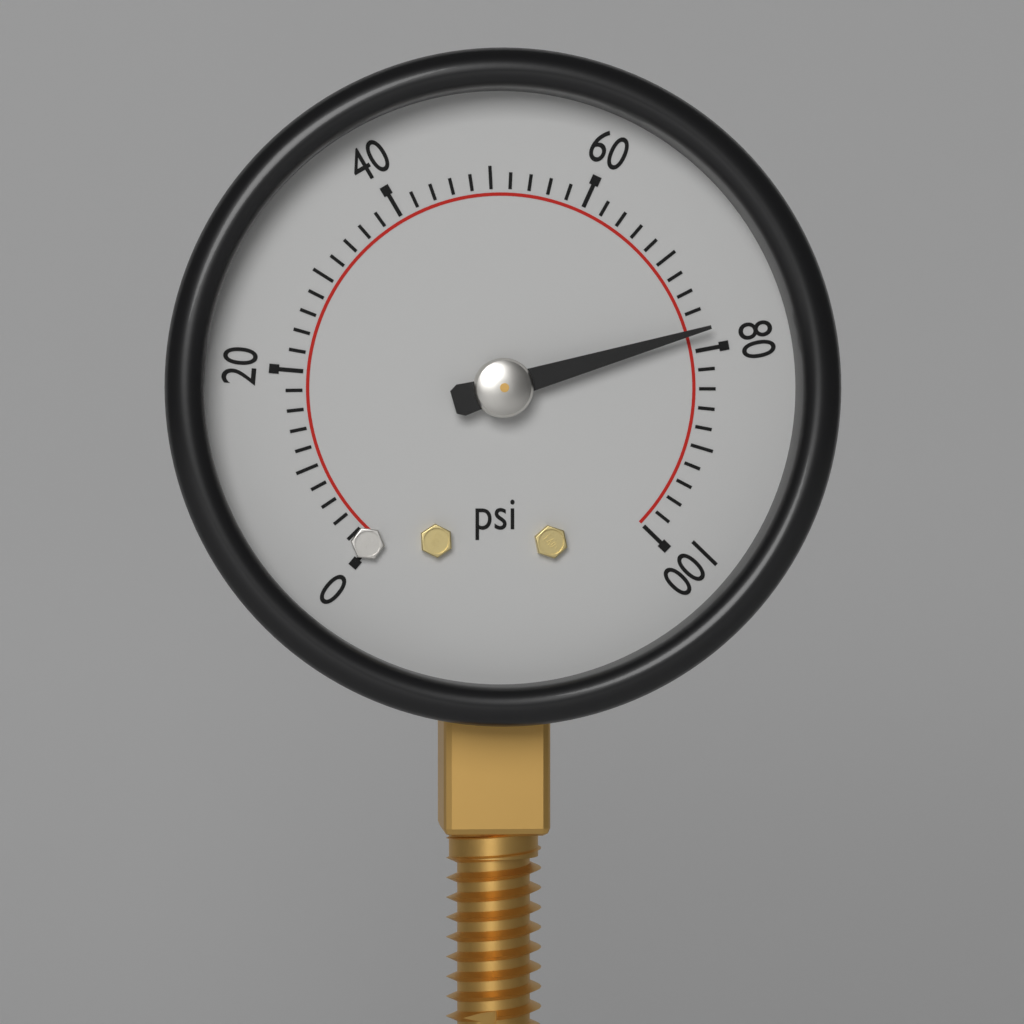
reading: 78 psi
